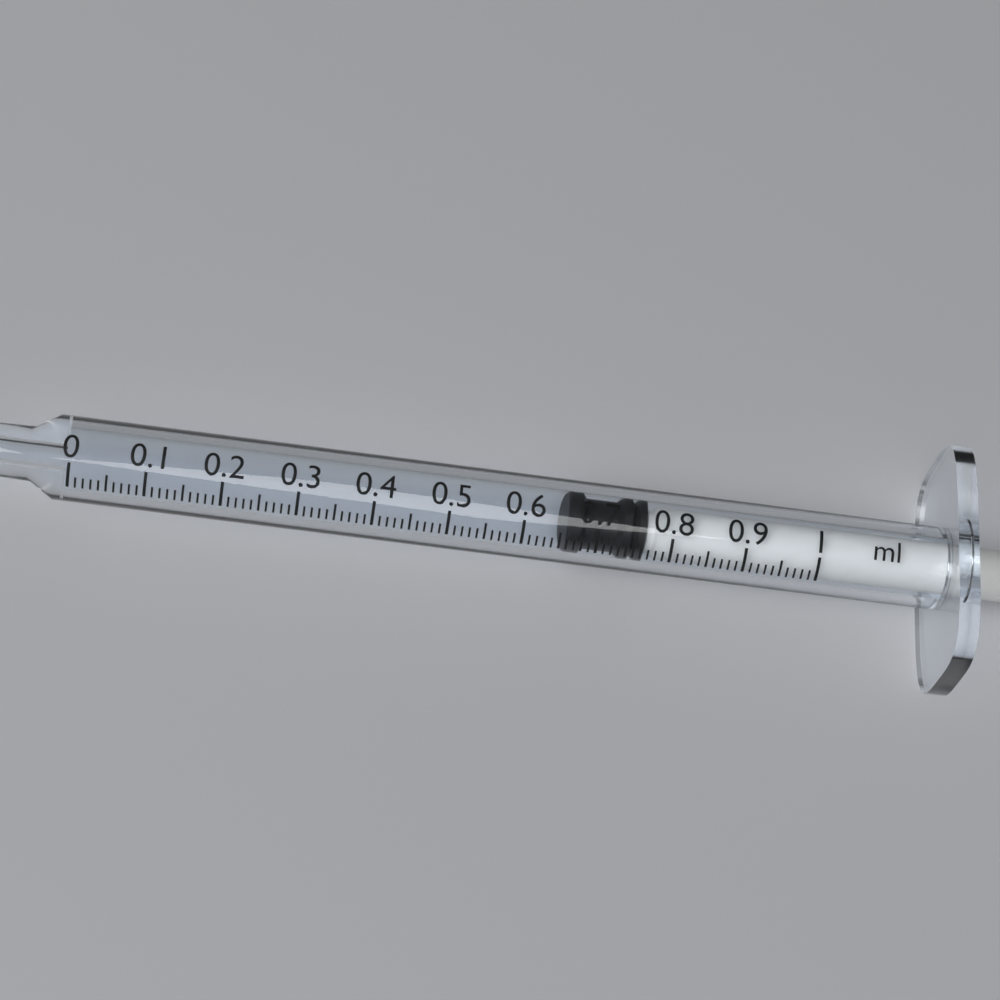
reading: 0.66 ml
